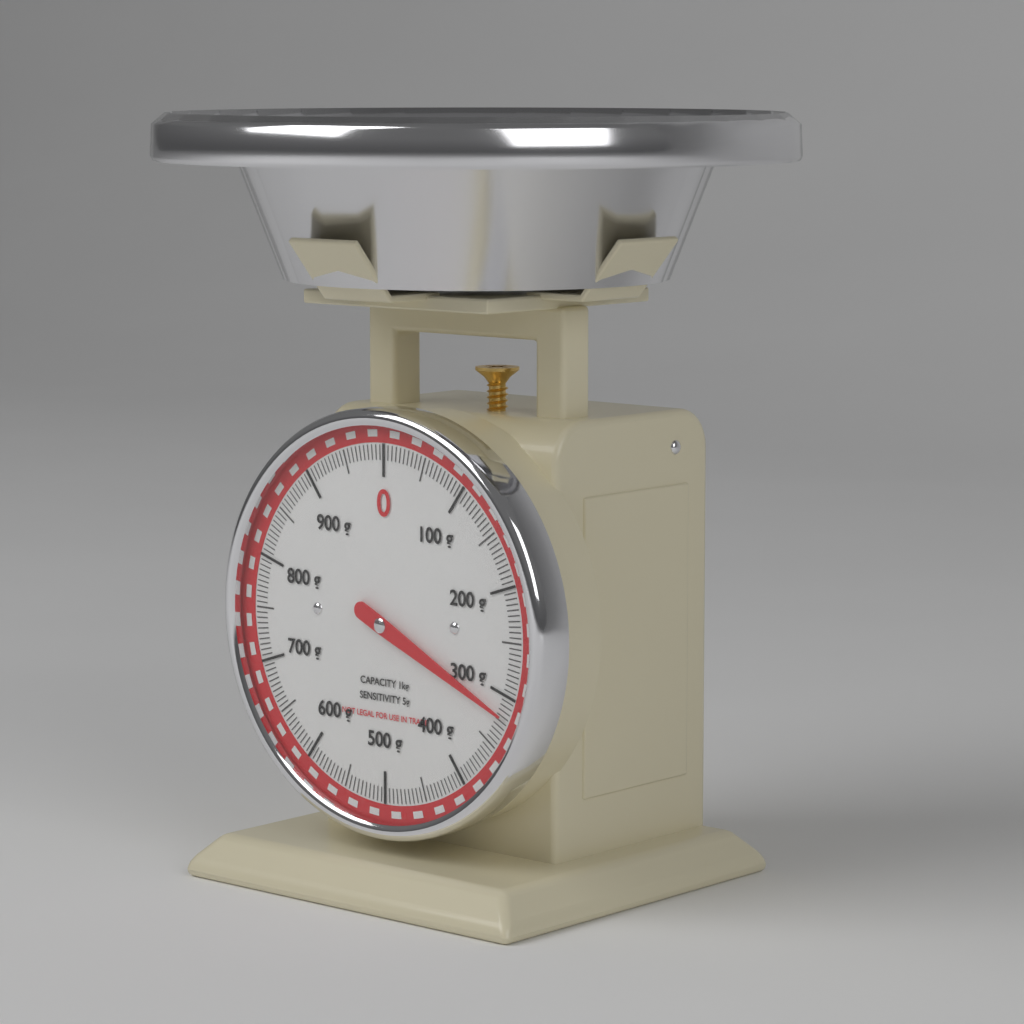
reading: 320 g
